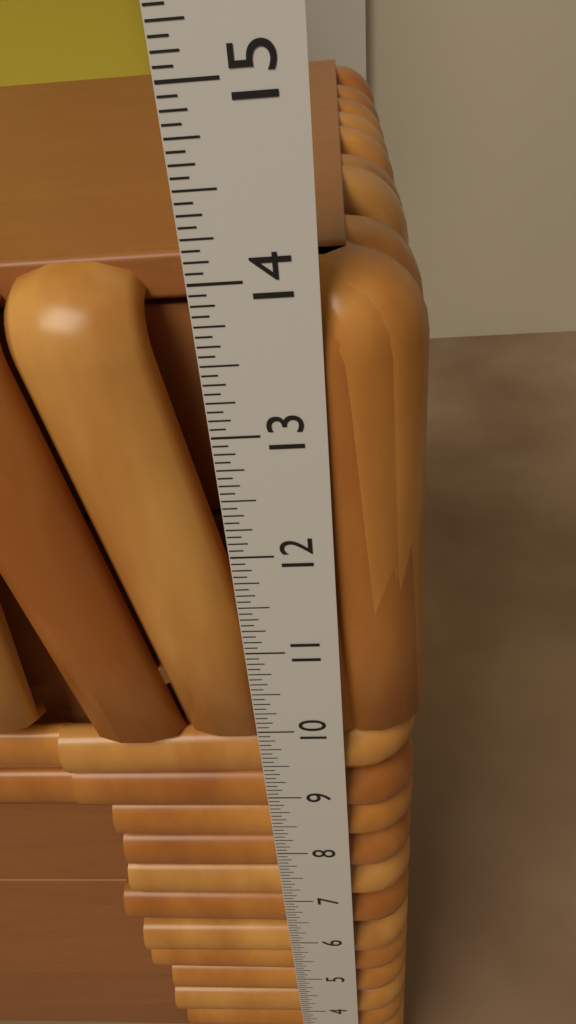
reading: 14.0000 in
